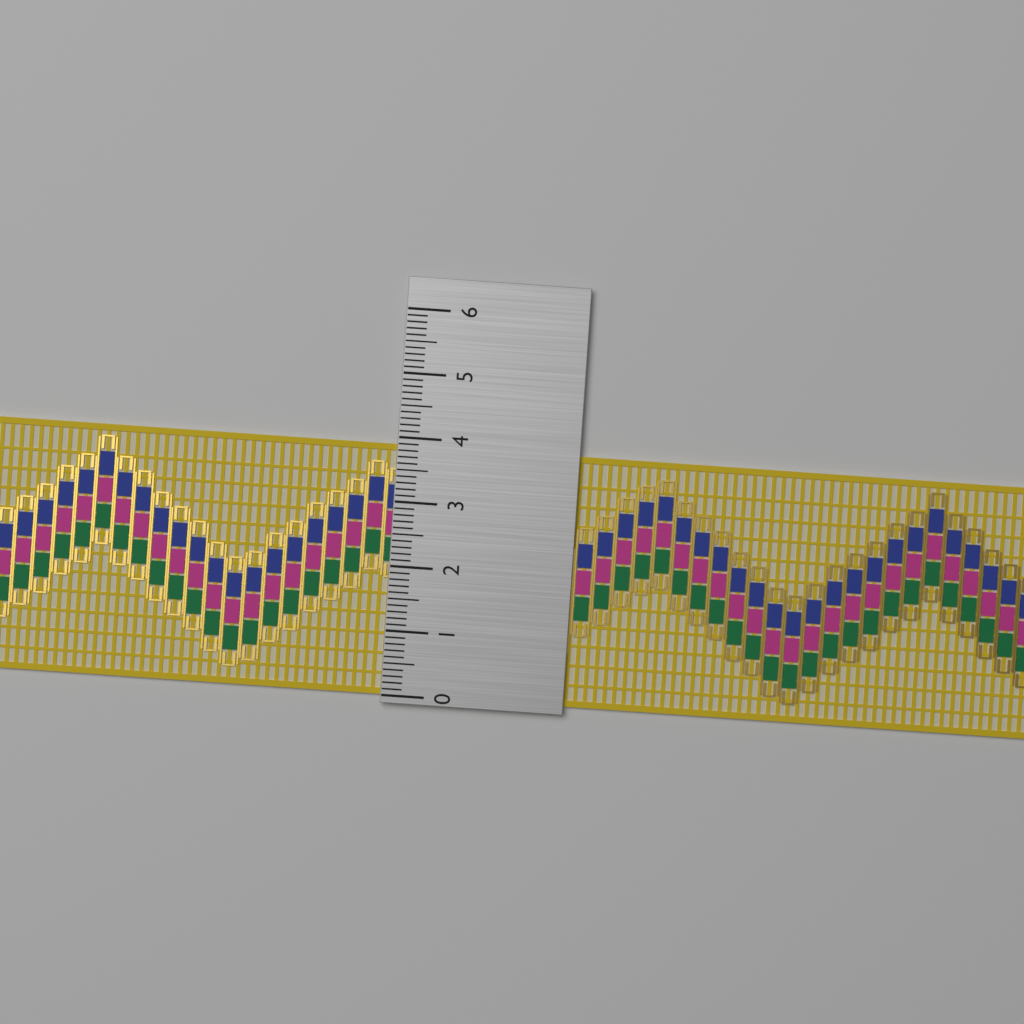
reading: 3.9 (no unit)
